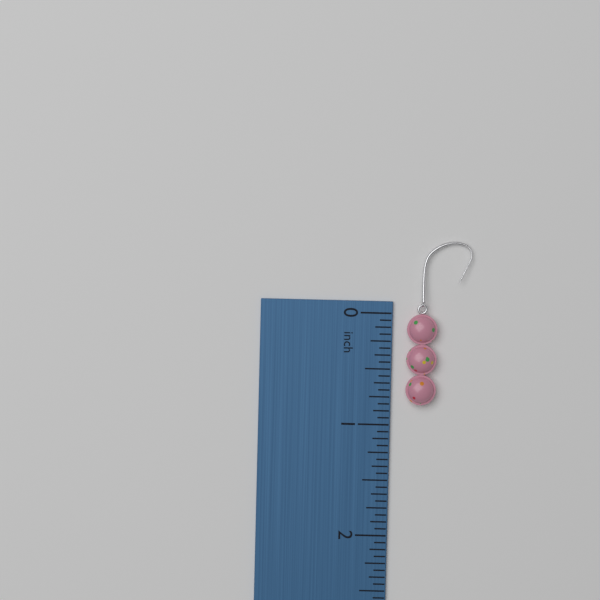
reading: 0.8125 inch
